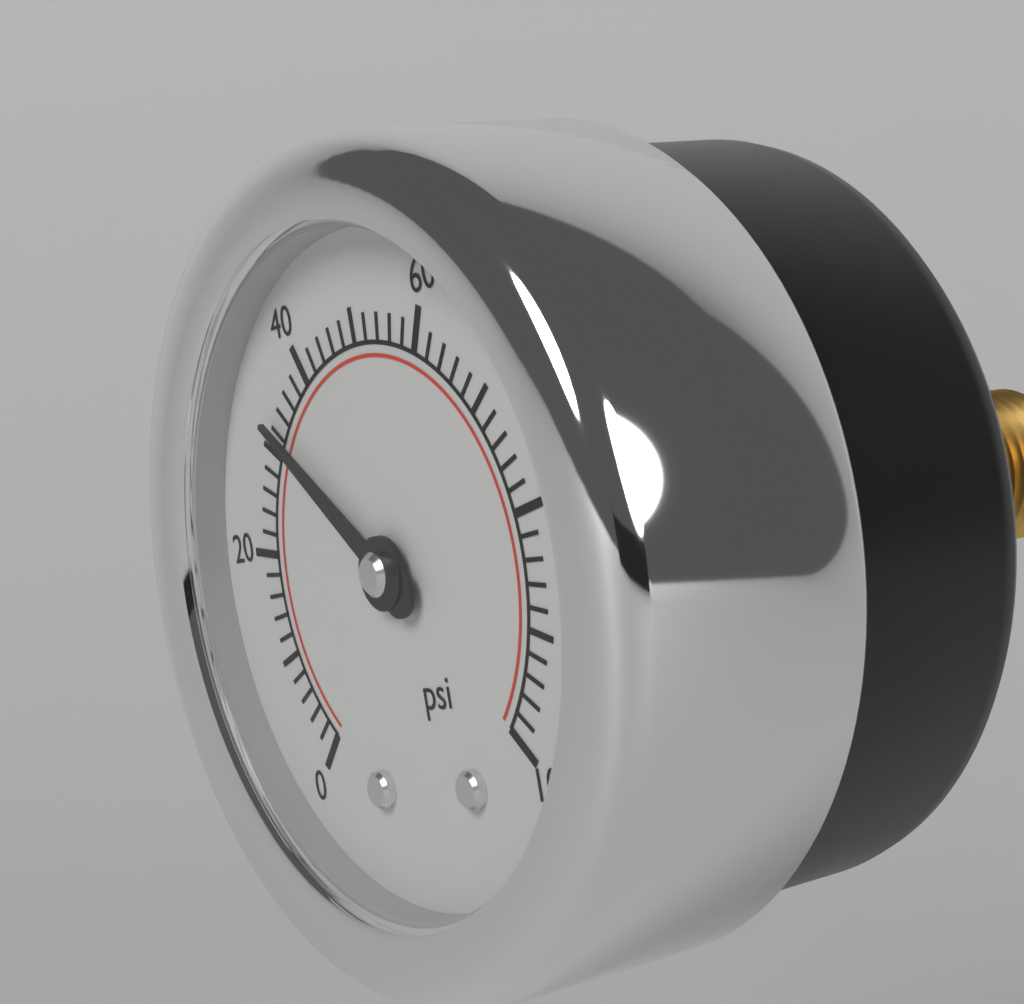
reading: 32 psi
